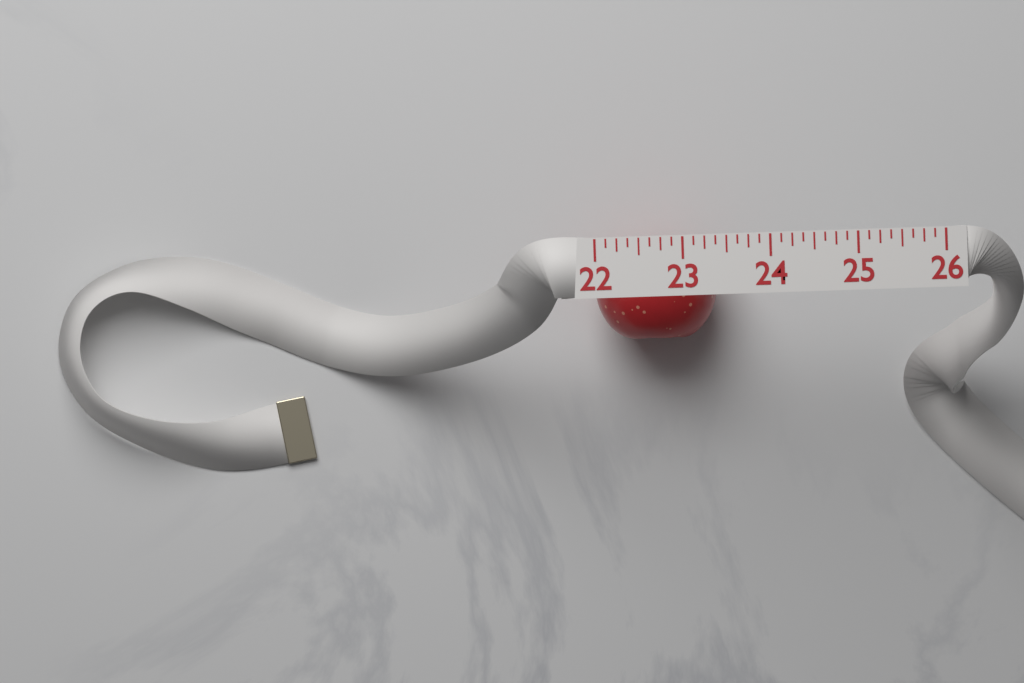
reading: 23.375 (no unit)
